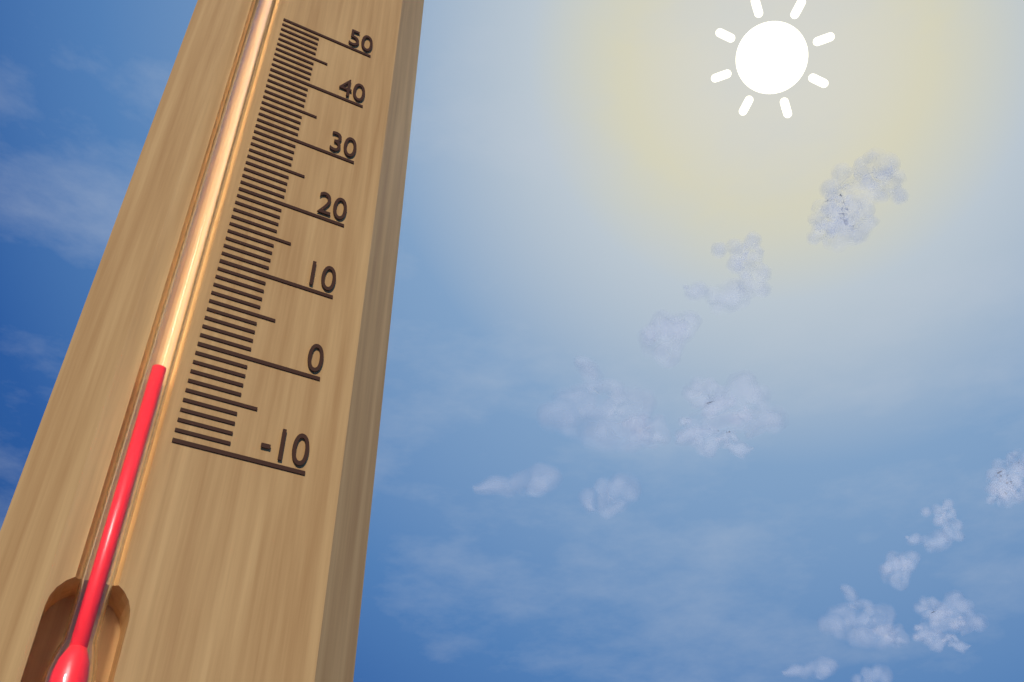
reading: -4 (no unit)
